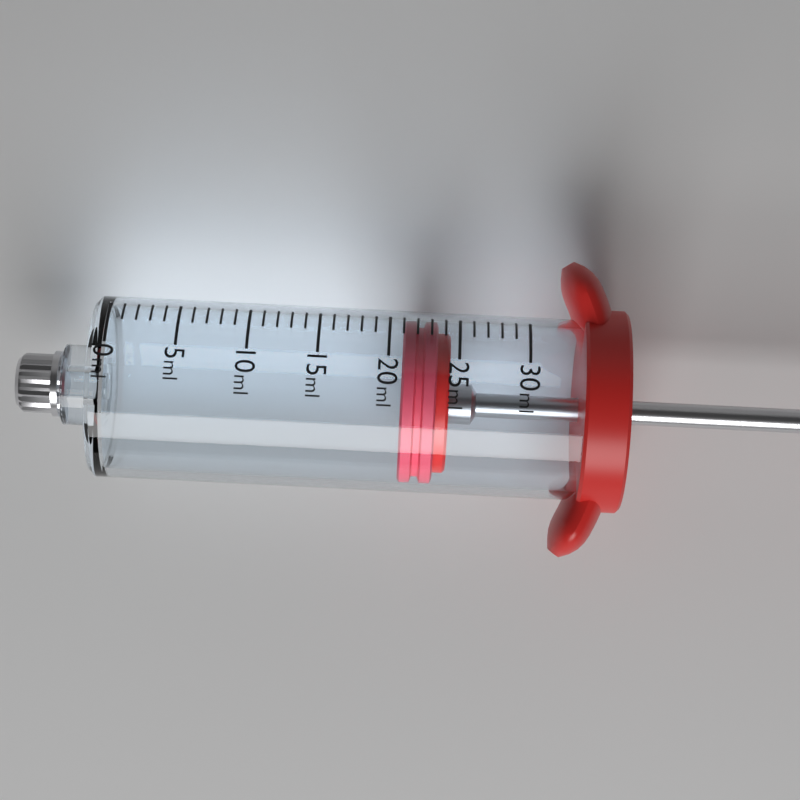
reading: 21 ml
